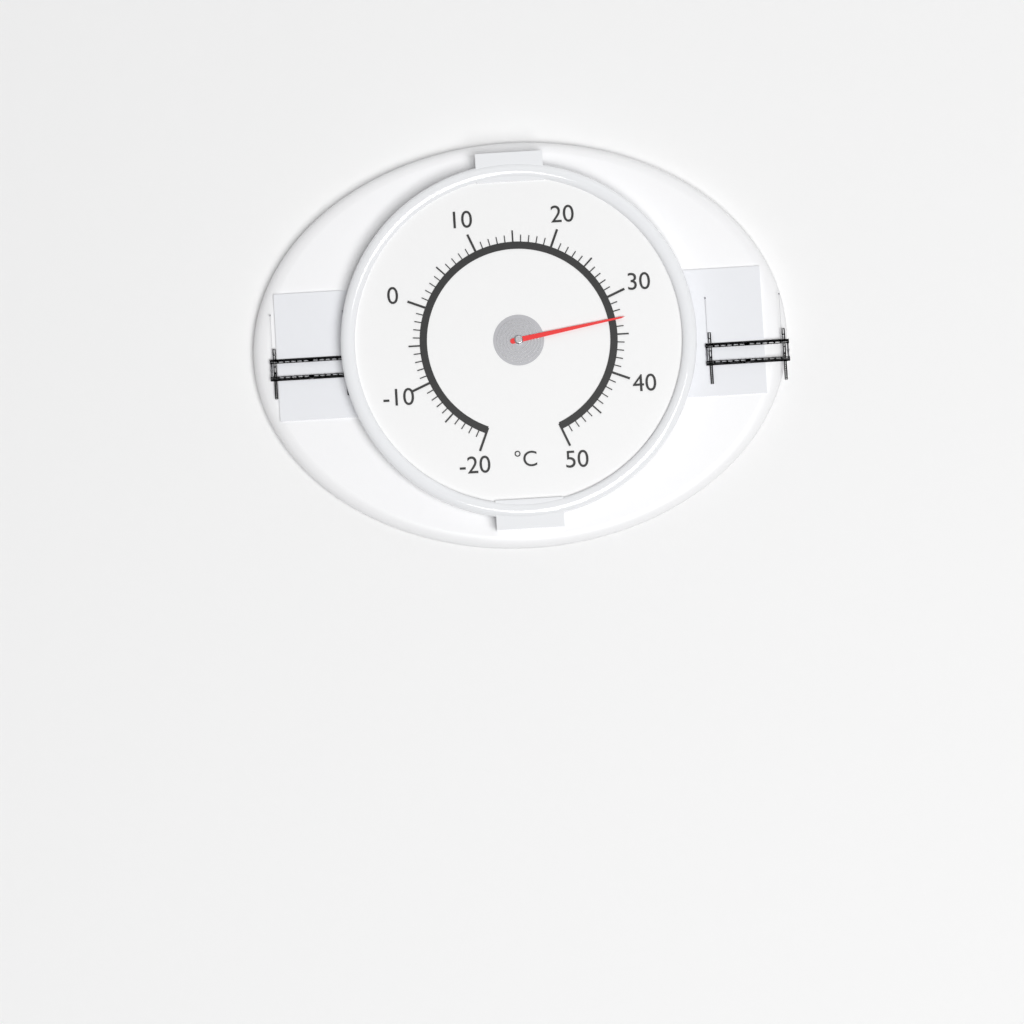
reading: 33 °C
